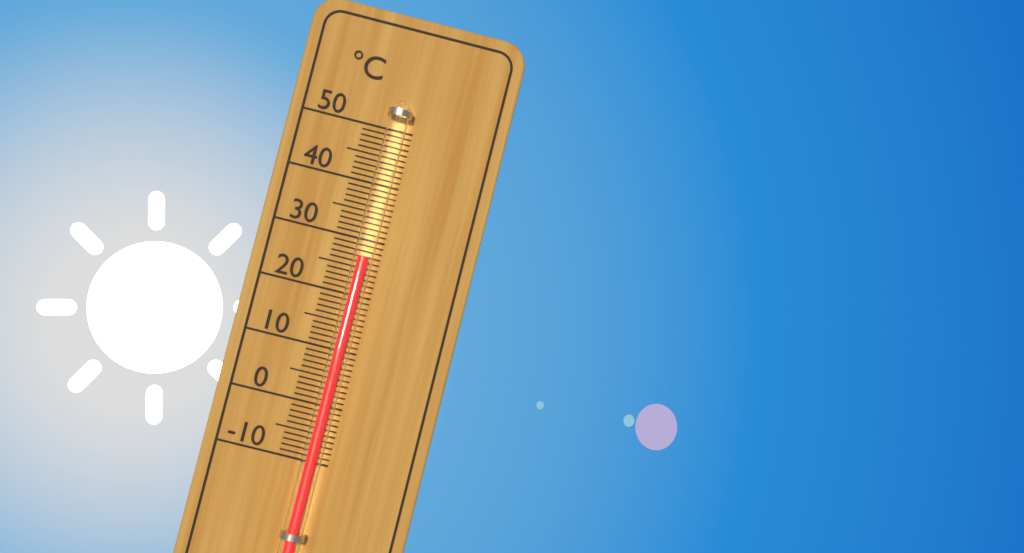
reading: 27 °C
